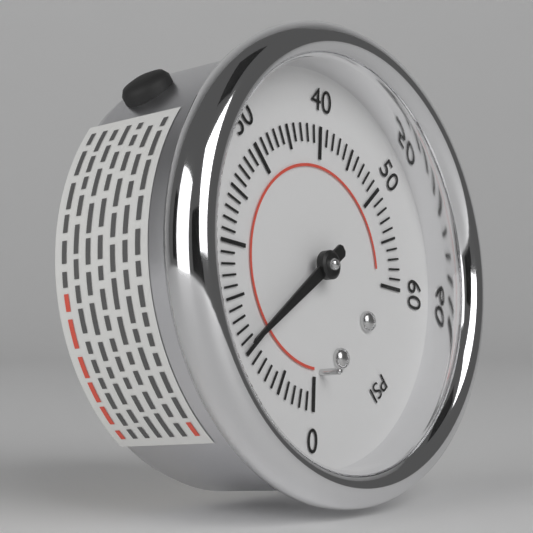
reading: 11 psi
